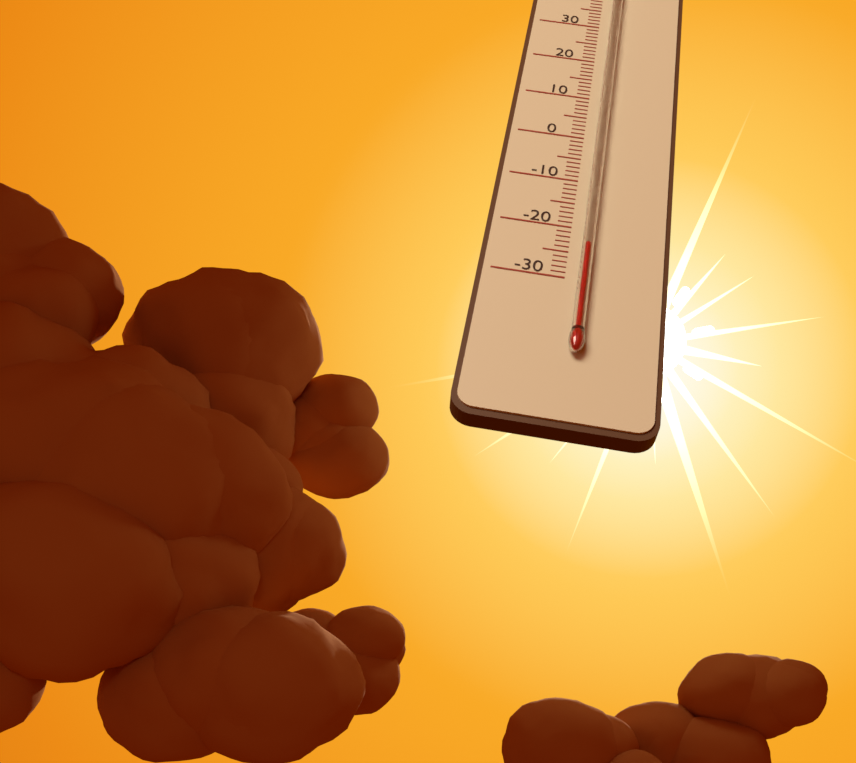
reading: -24 °C
